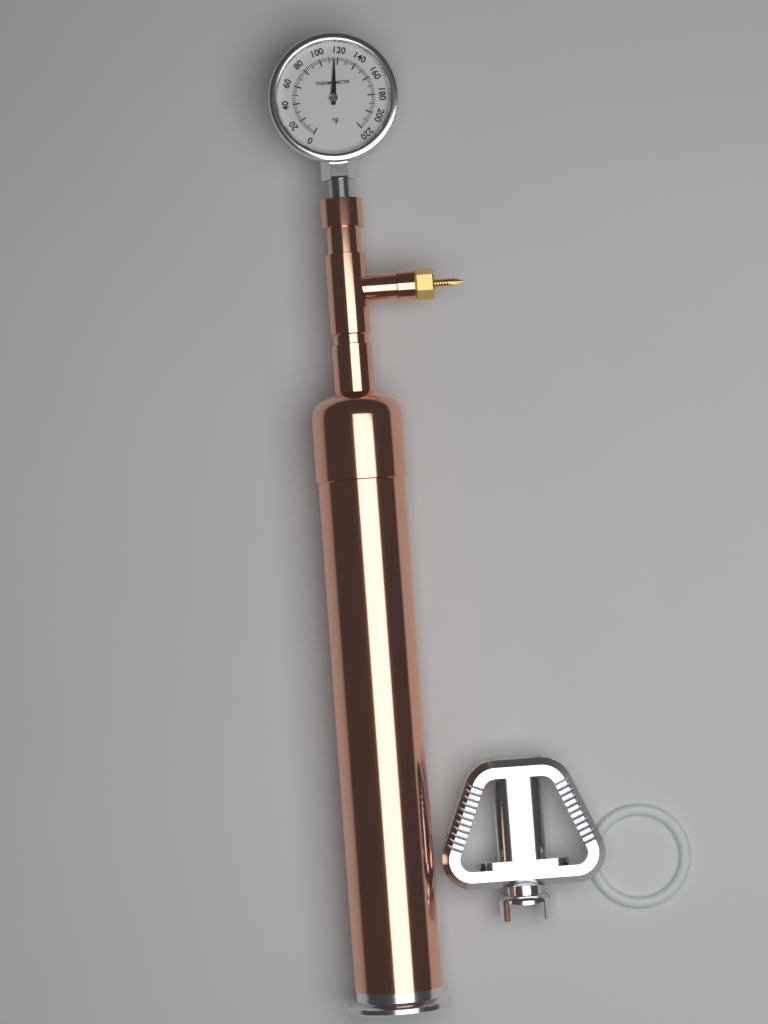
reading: 116 °F
